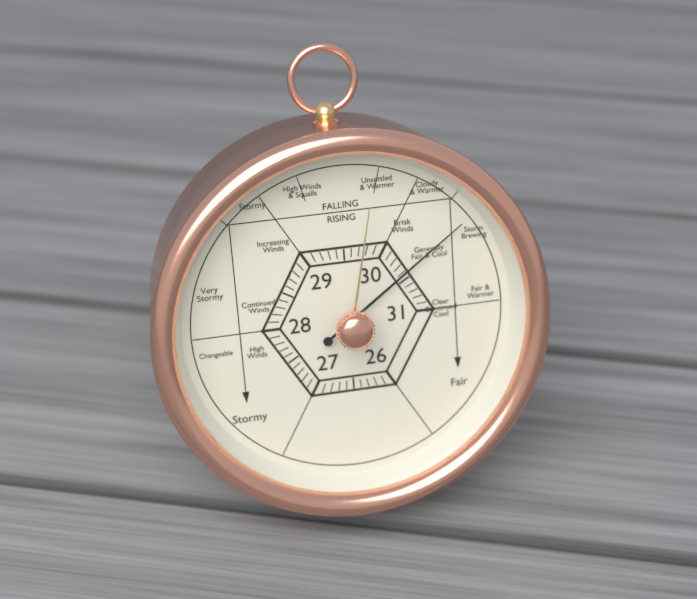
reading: 30.4 (no unit)
